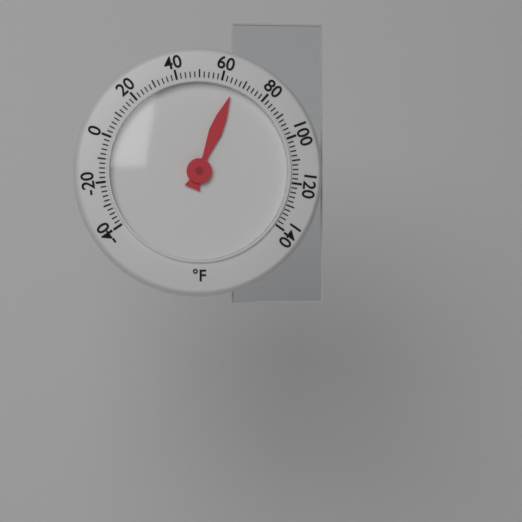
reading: 66 °F
